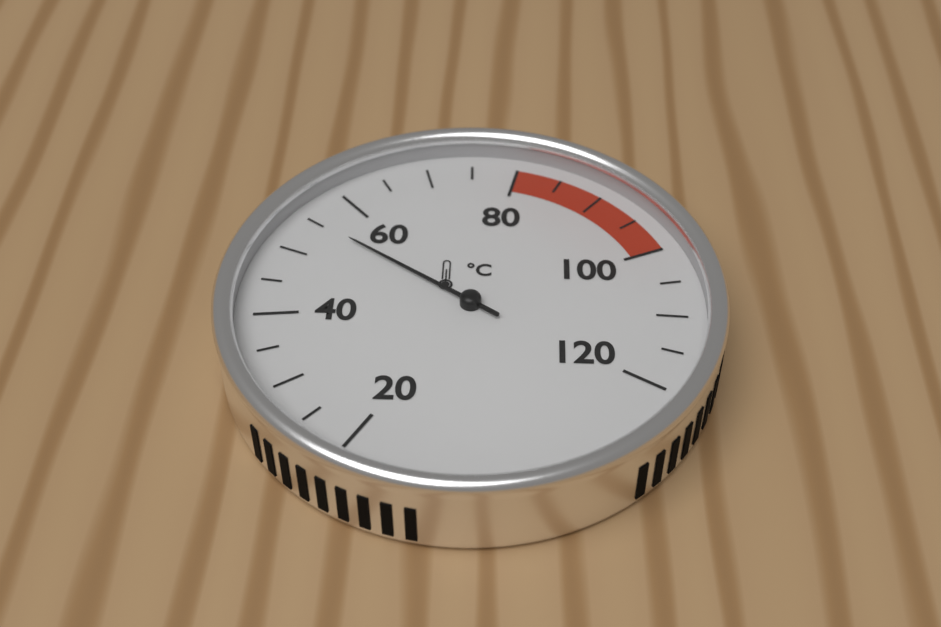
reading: 55 °C
